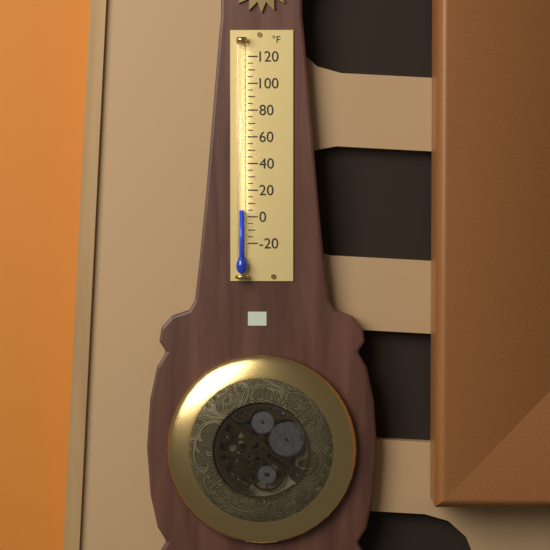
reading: 5 °F
